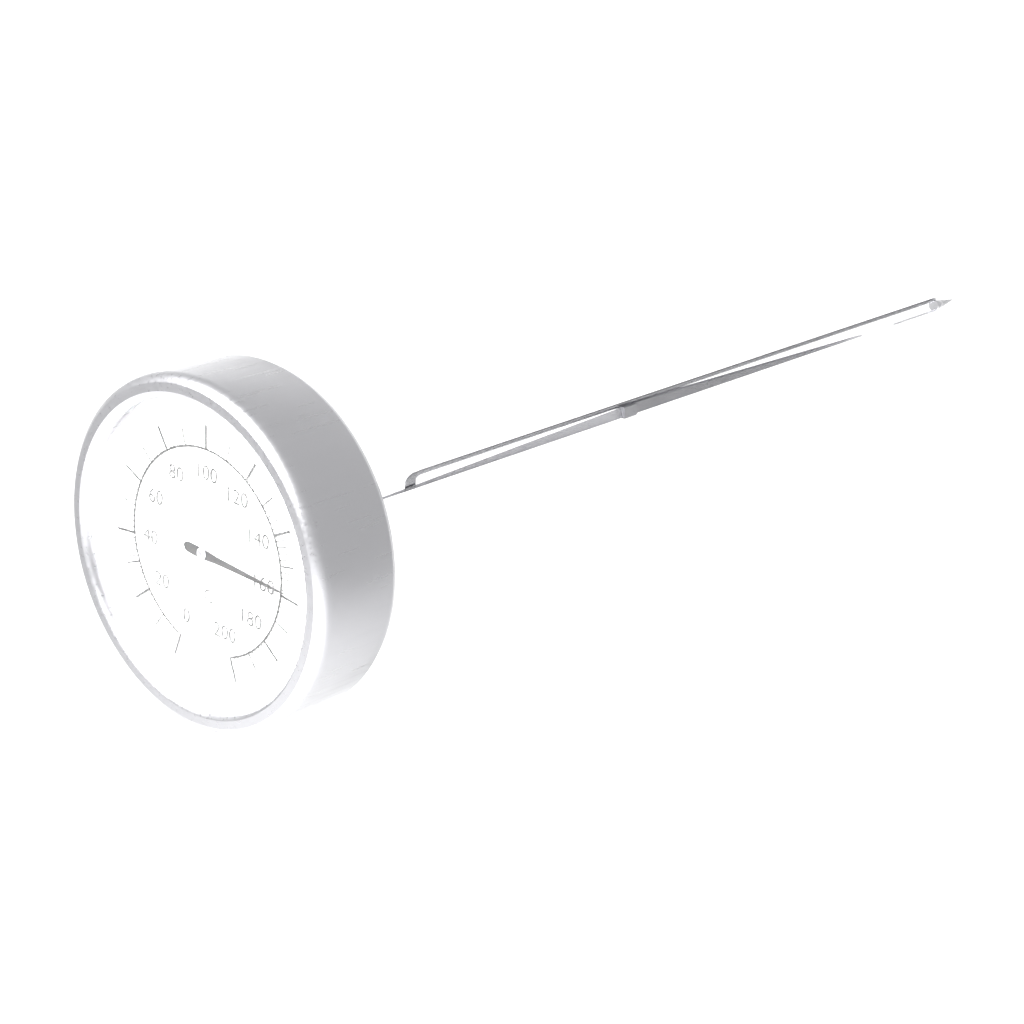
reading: 158 °C
